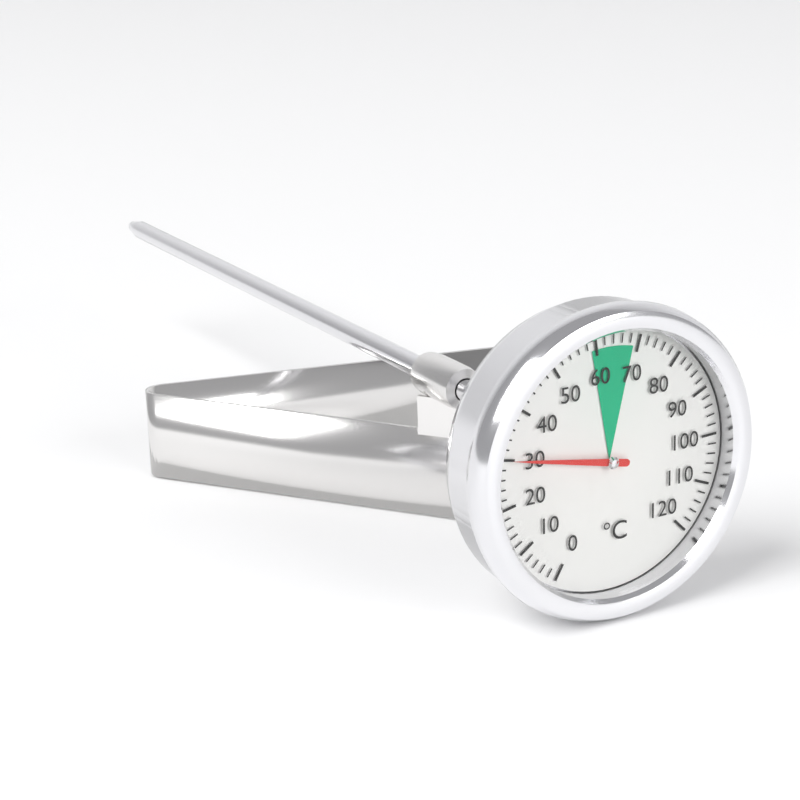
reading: 30 °C
